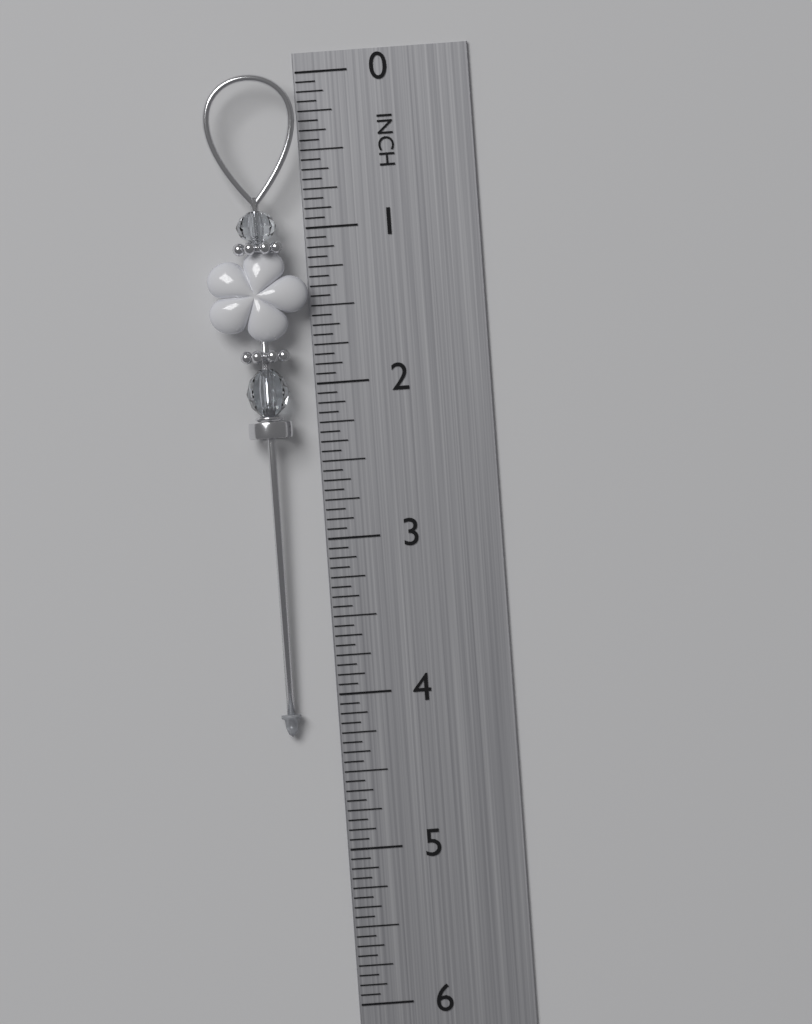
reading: 4.2500 in
